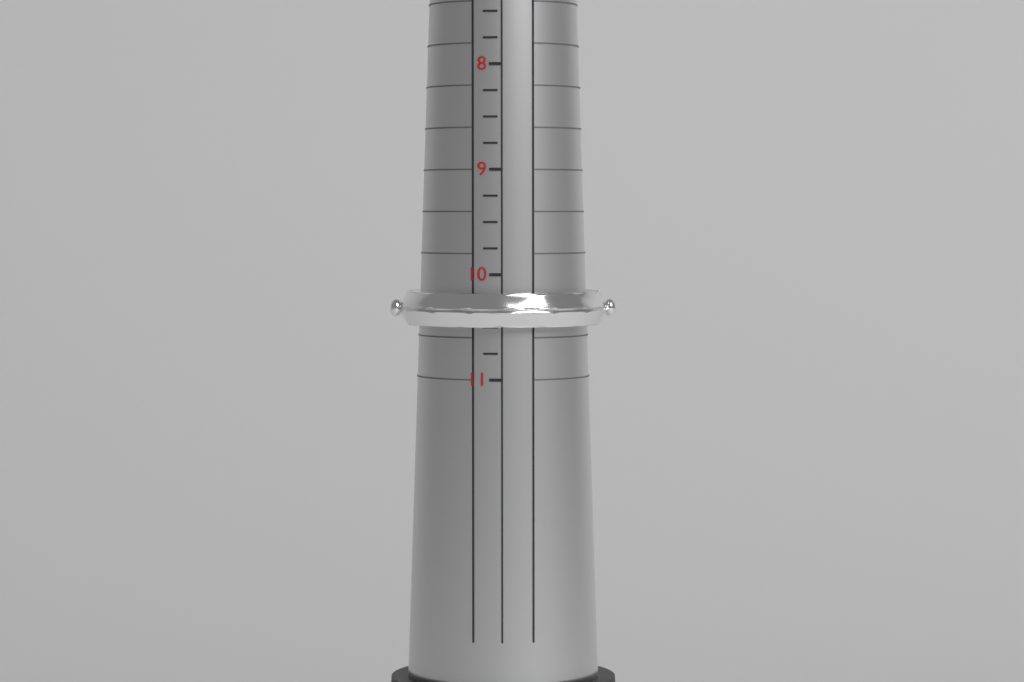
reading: 10.50 (no unit)
